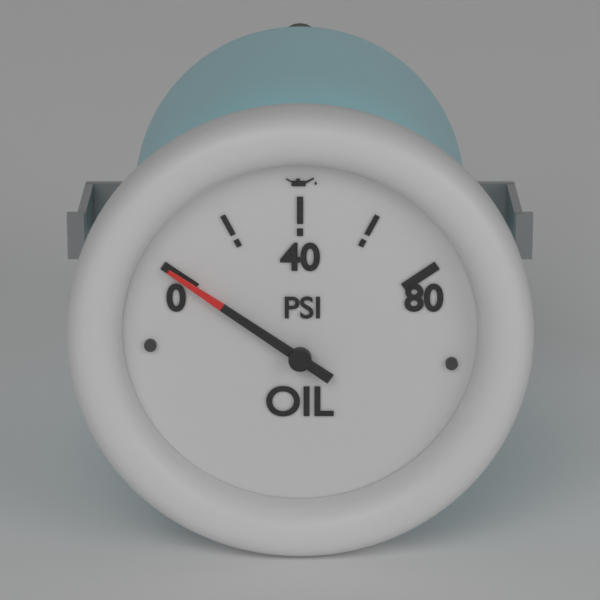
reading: 0 psi
